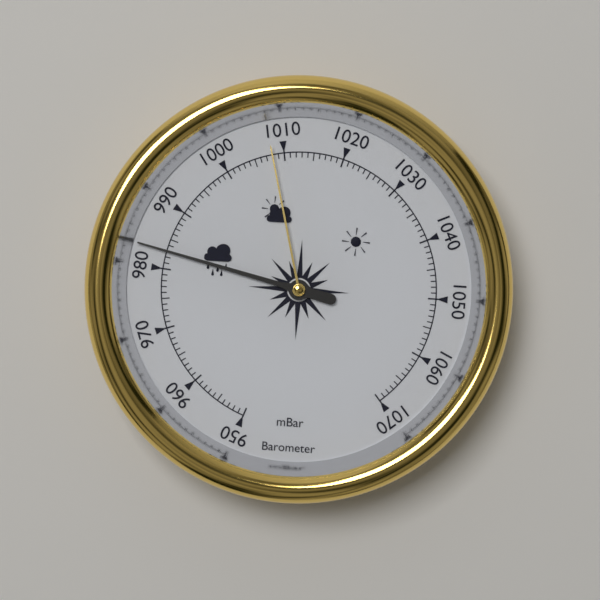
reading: 983 mbar
